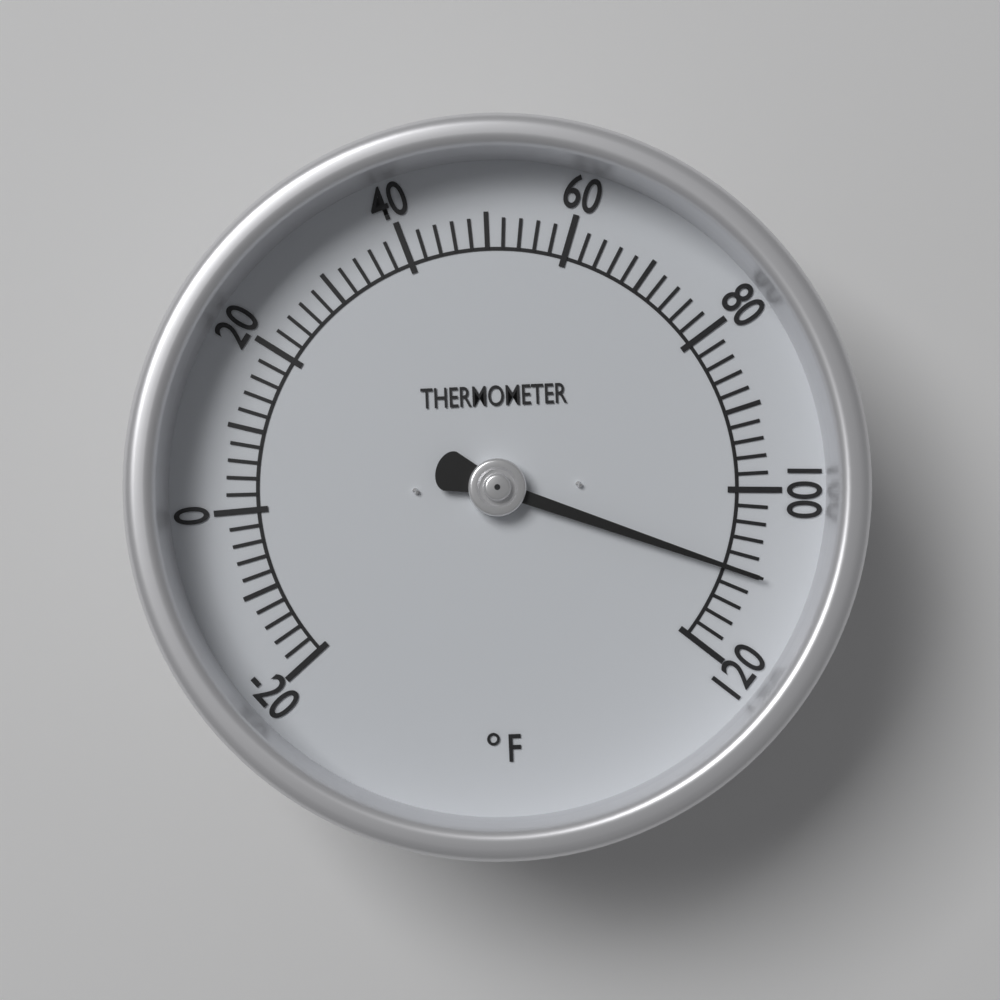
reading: 110 °F
